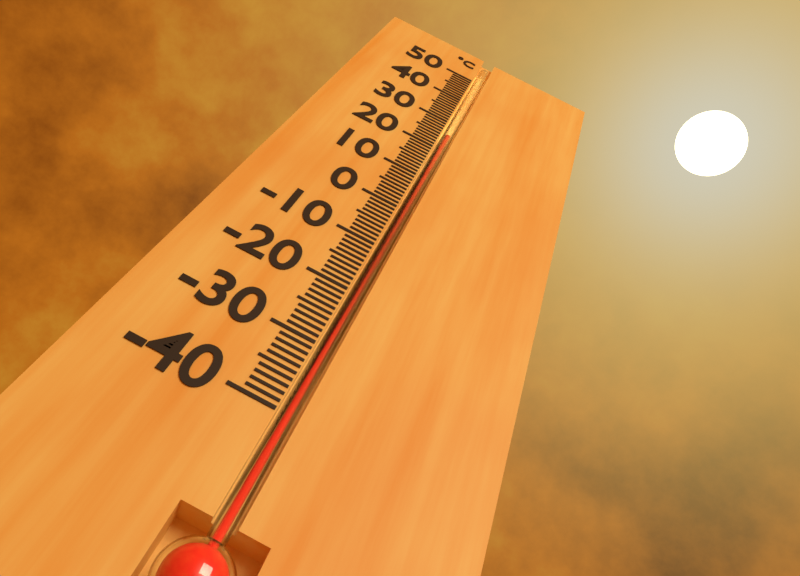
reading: 25 °C
